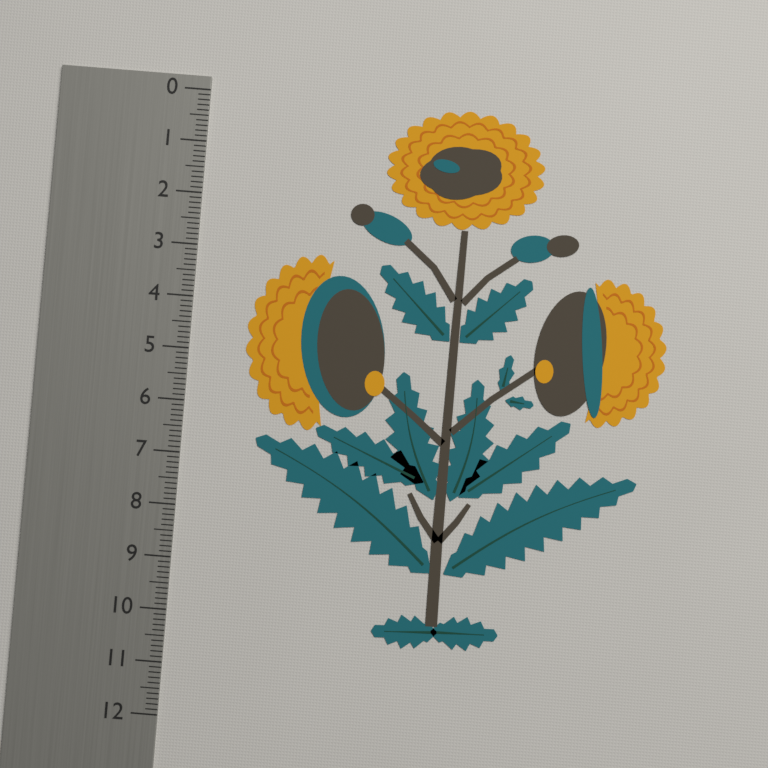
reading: 10.4 (no unit)
